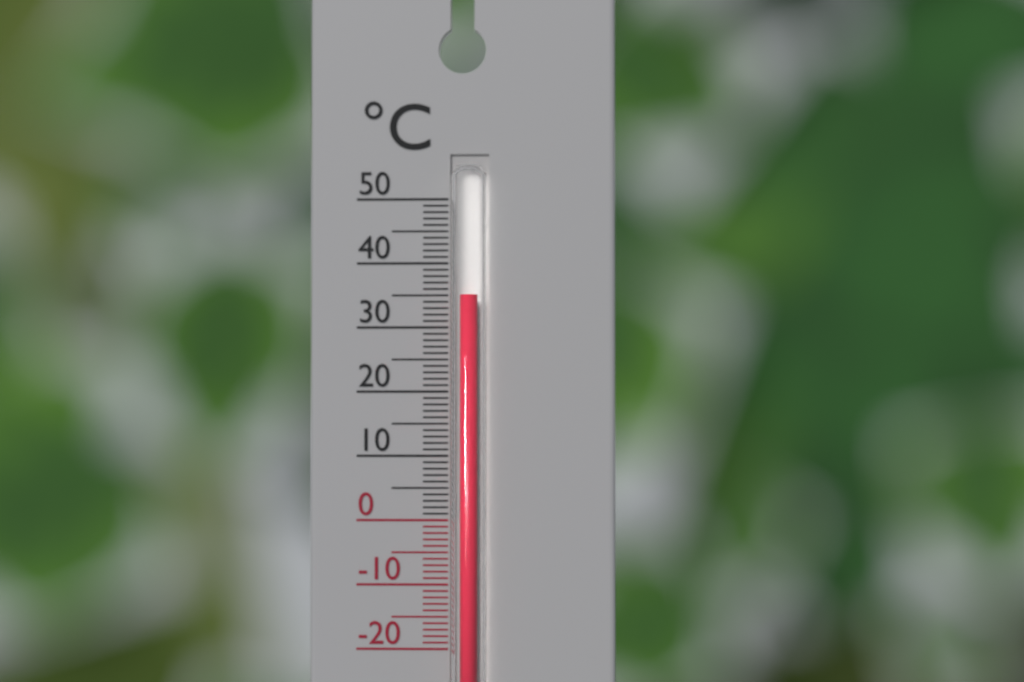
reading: 35 °C
